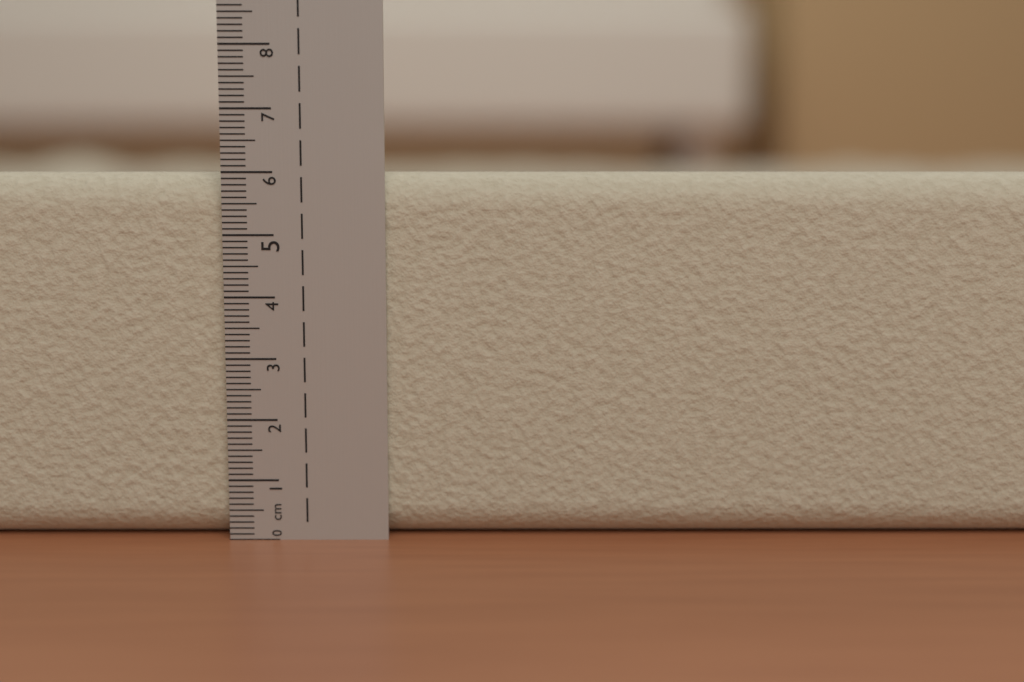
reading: 6.0 cm
